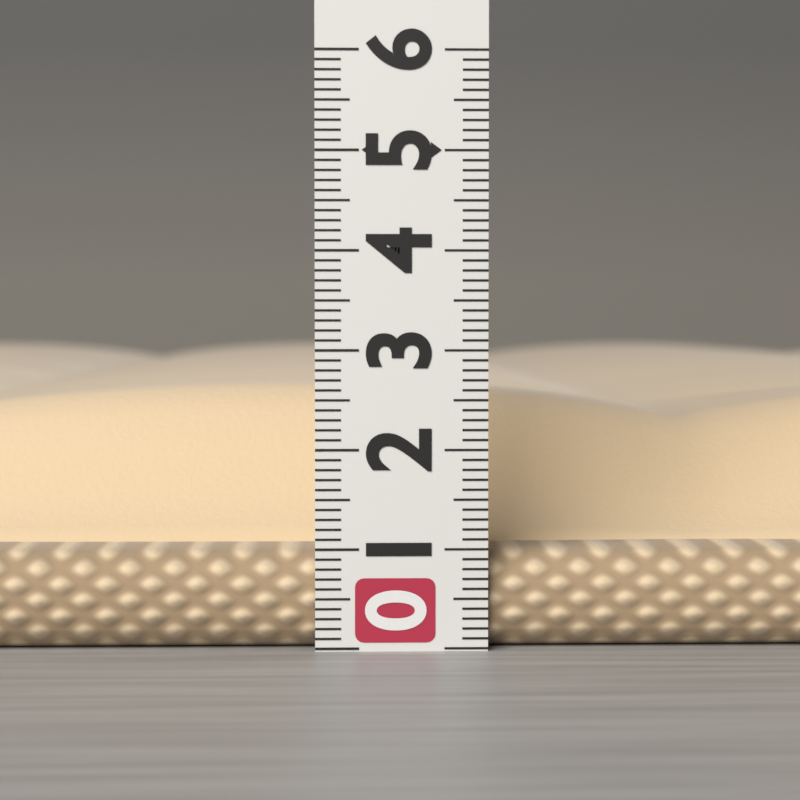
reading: 2.6 (no unit)
